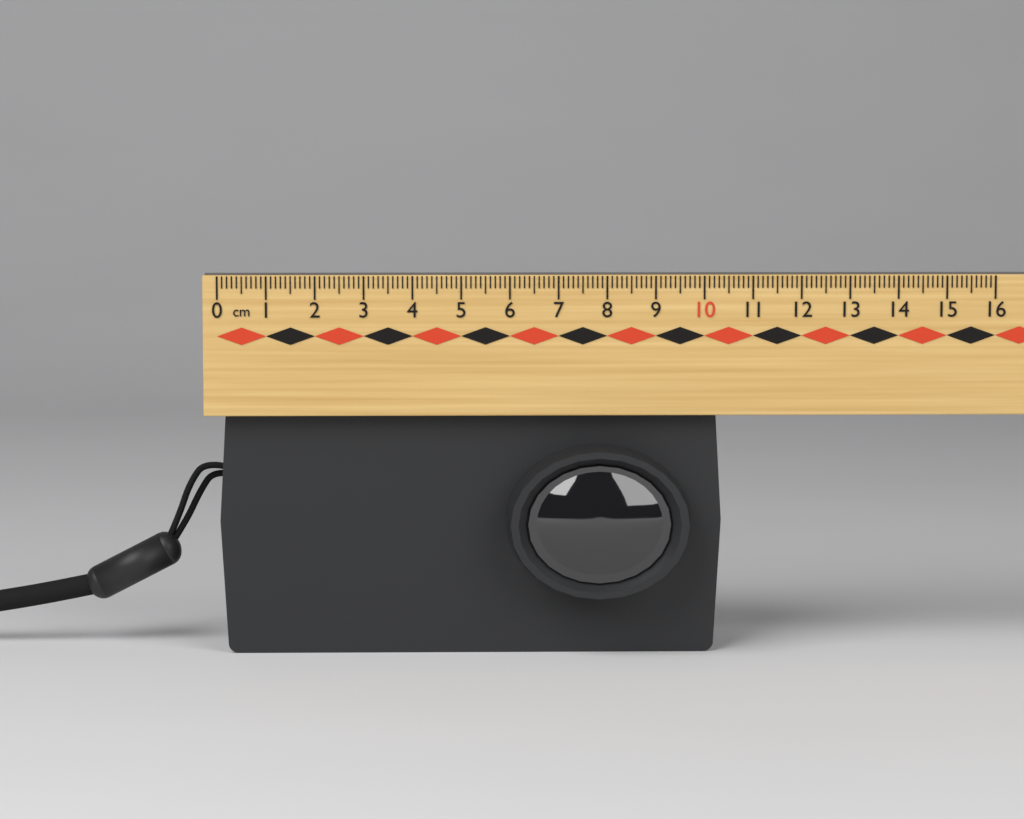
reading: 10.4 cm
